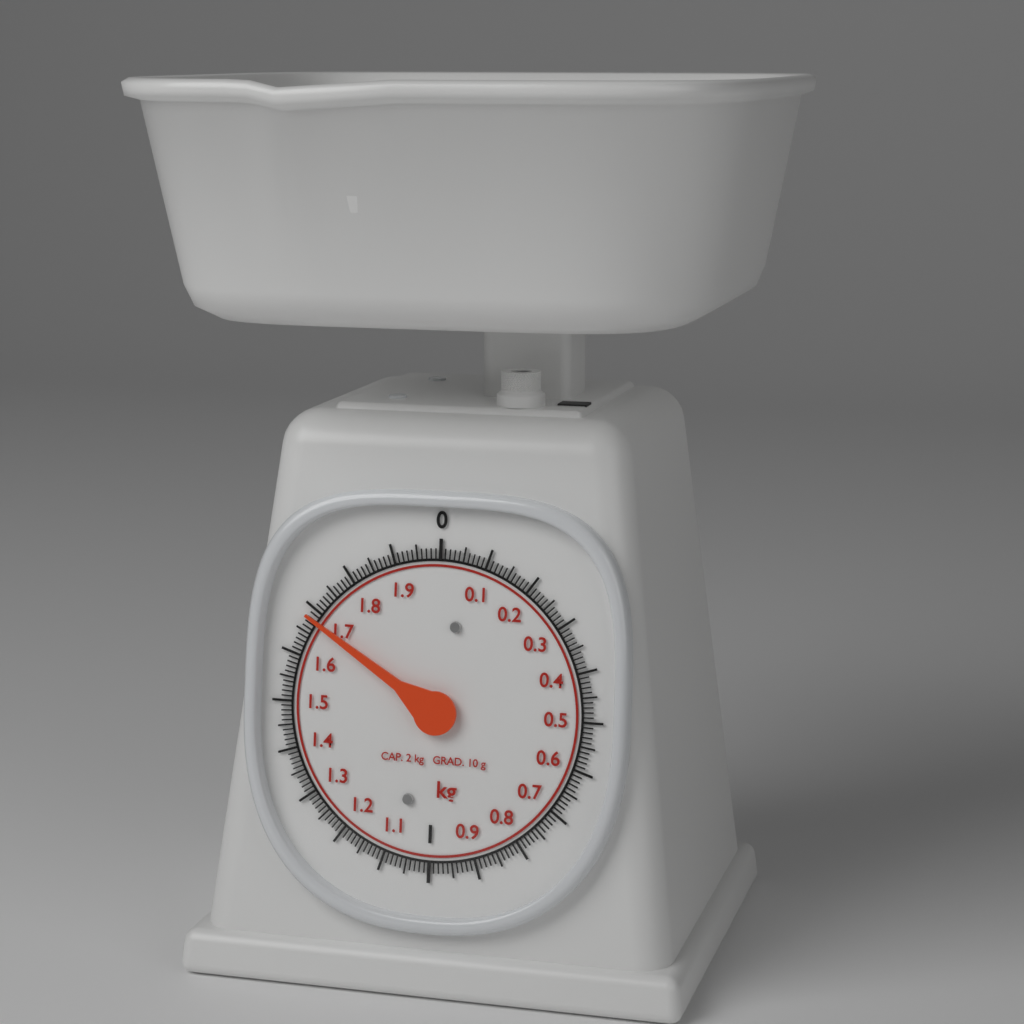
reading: 1.68 kg
